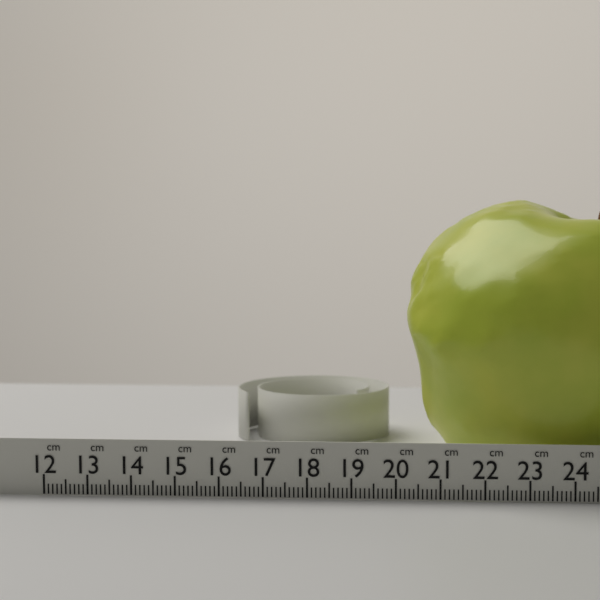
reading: 20.1 cm
